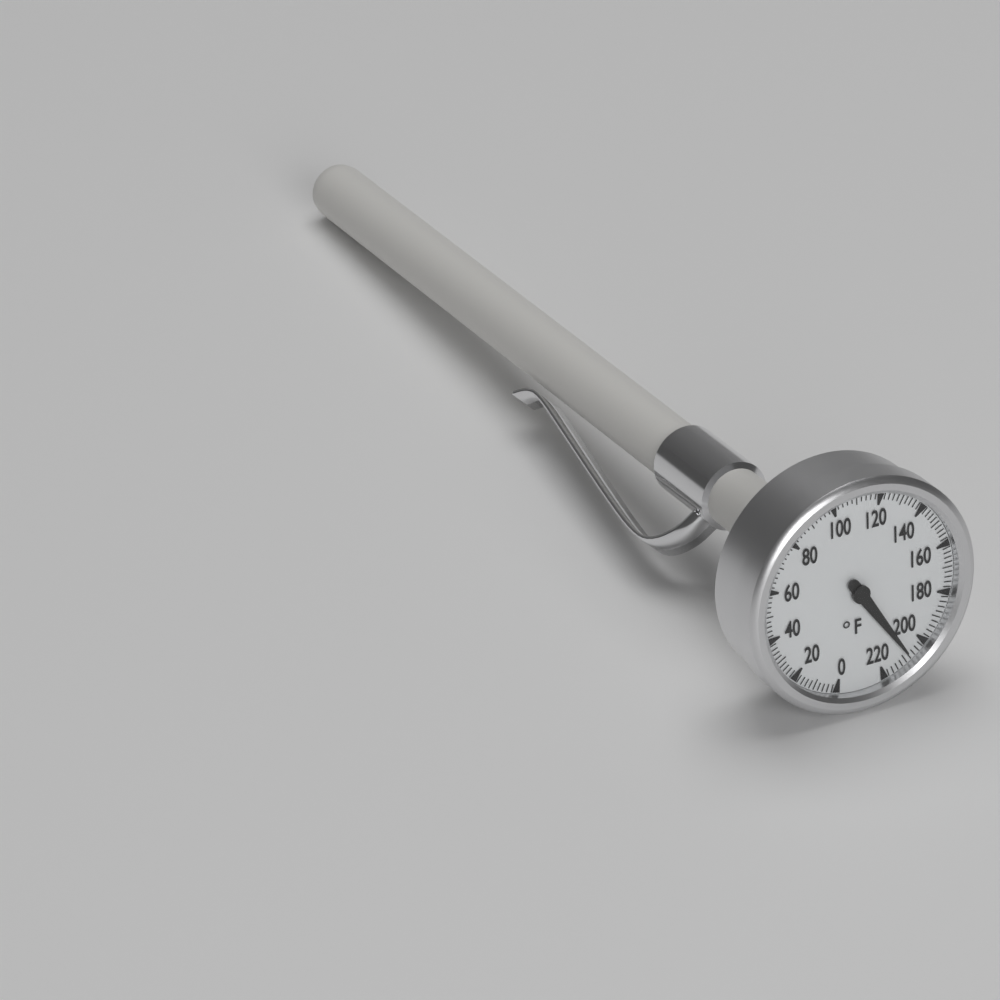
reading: 208 °F
